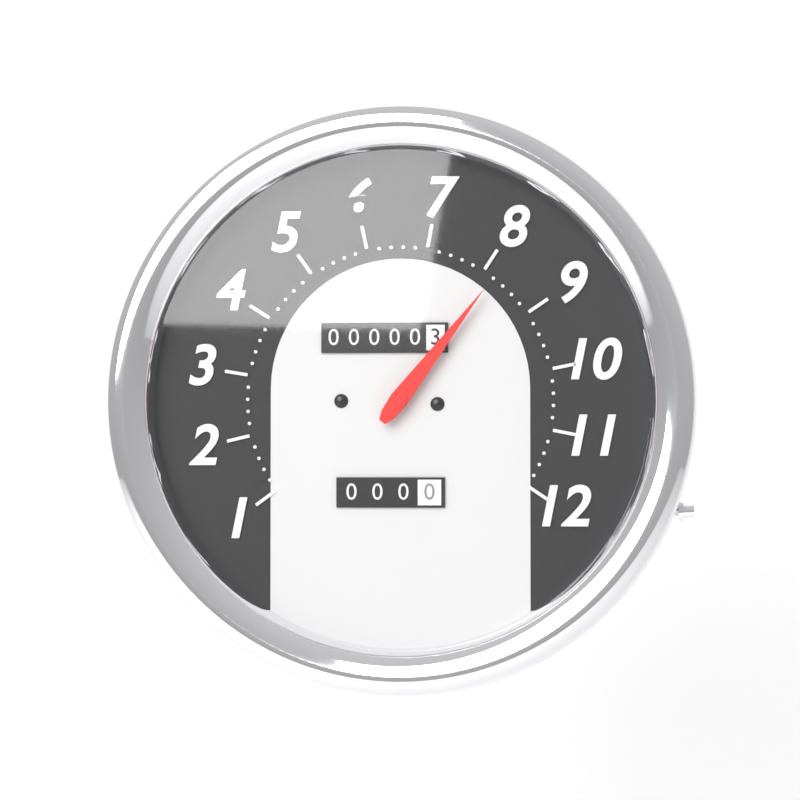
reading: 8.2 (no unit)
